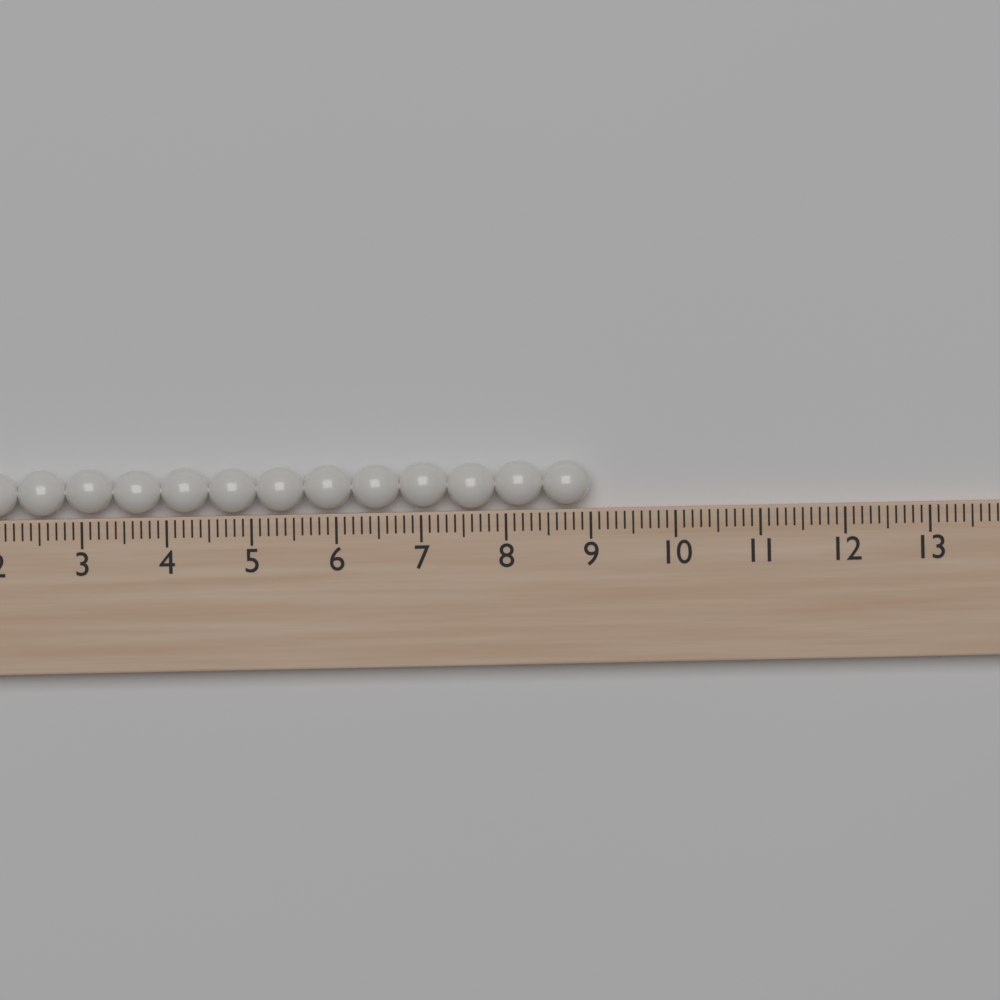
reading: 9.0 (no unit)
